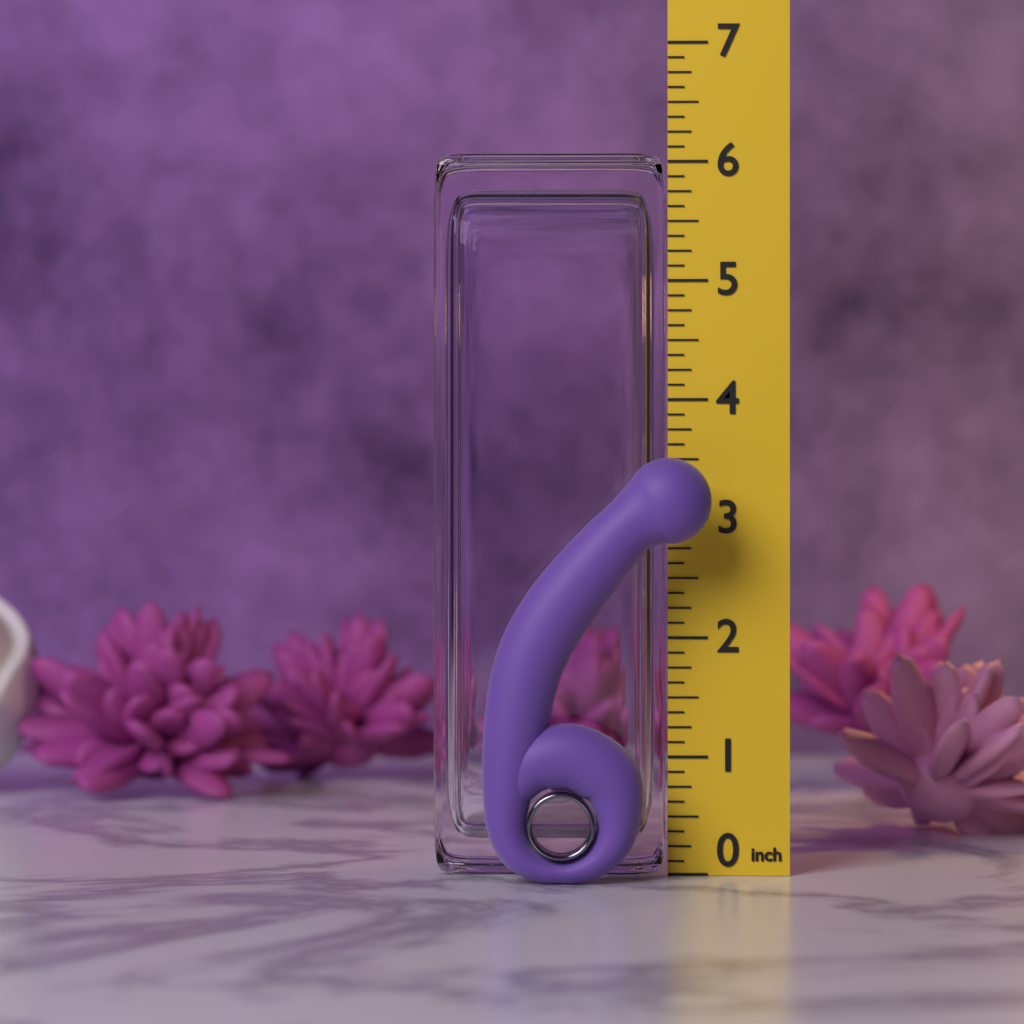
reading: 3.500 in
